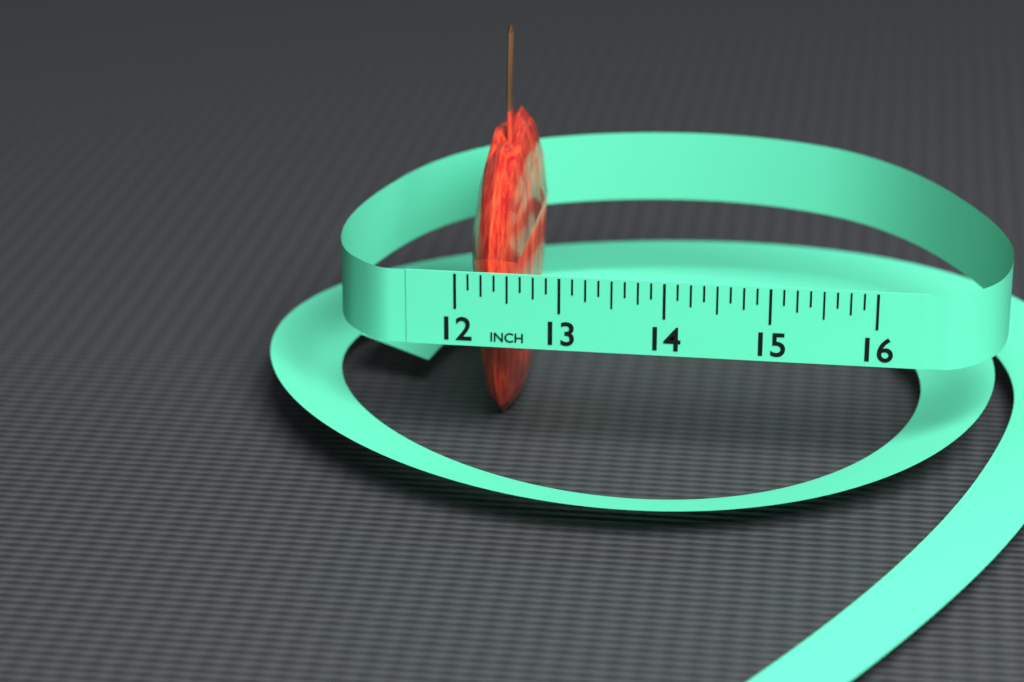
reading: 12.625 in
